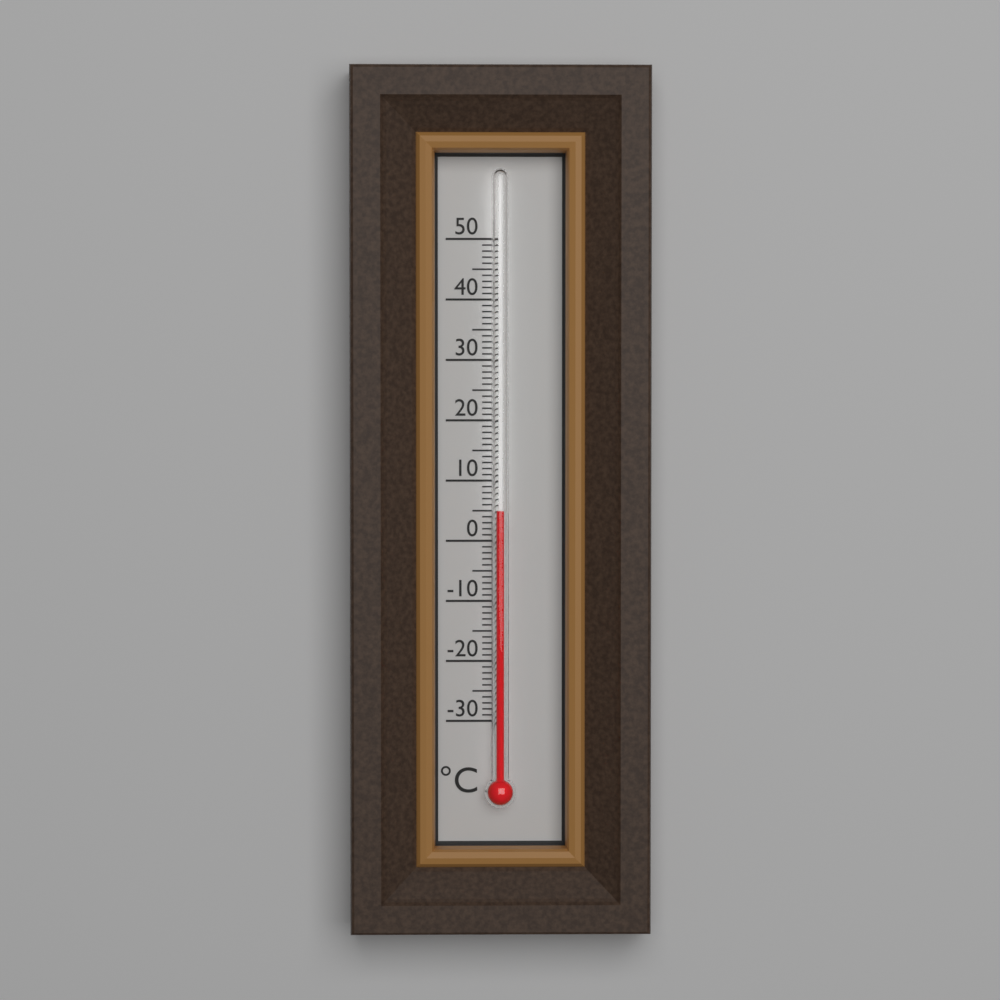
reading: 5 °C
